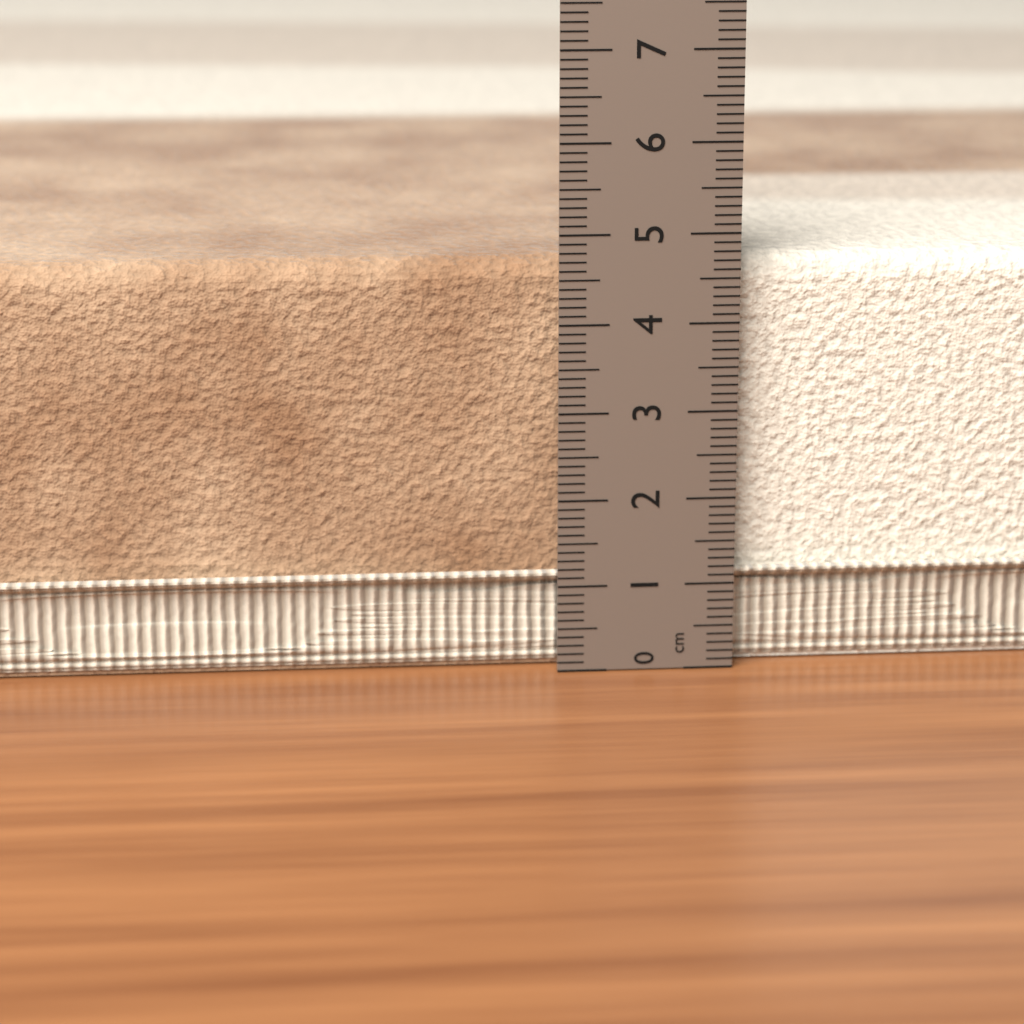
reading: 4.7 cm
